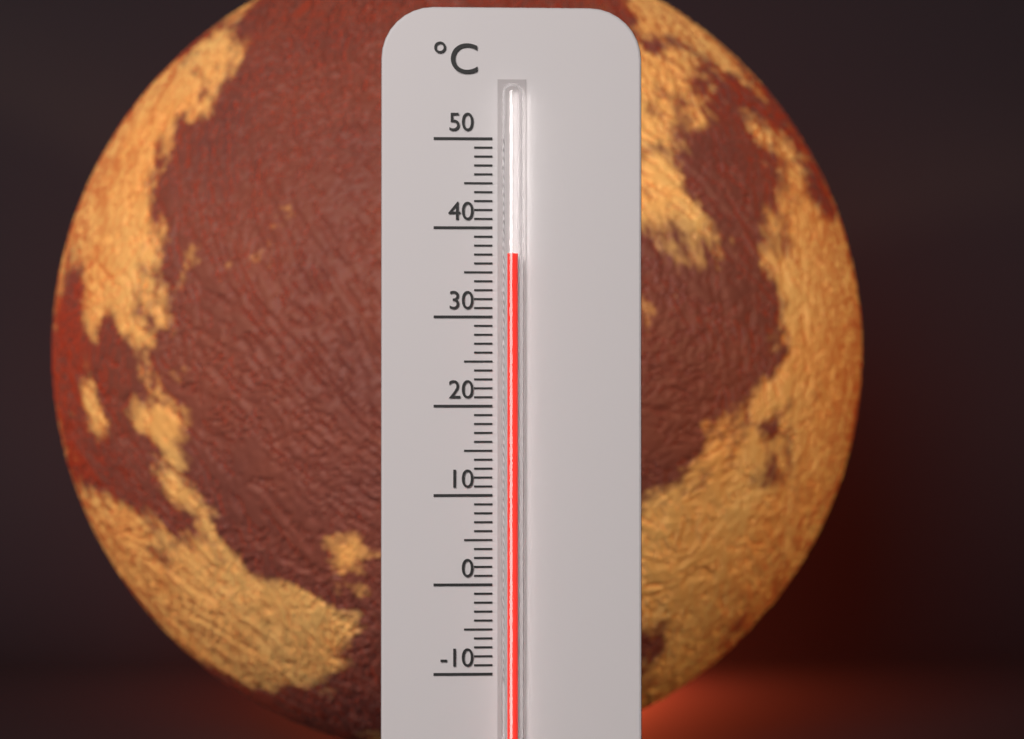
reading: 37 °C
